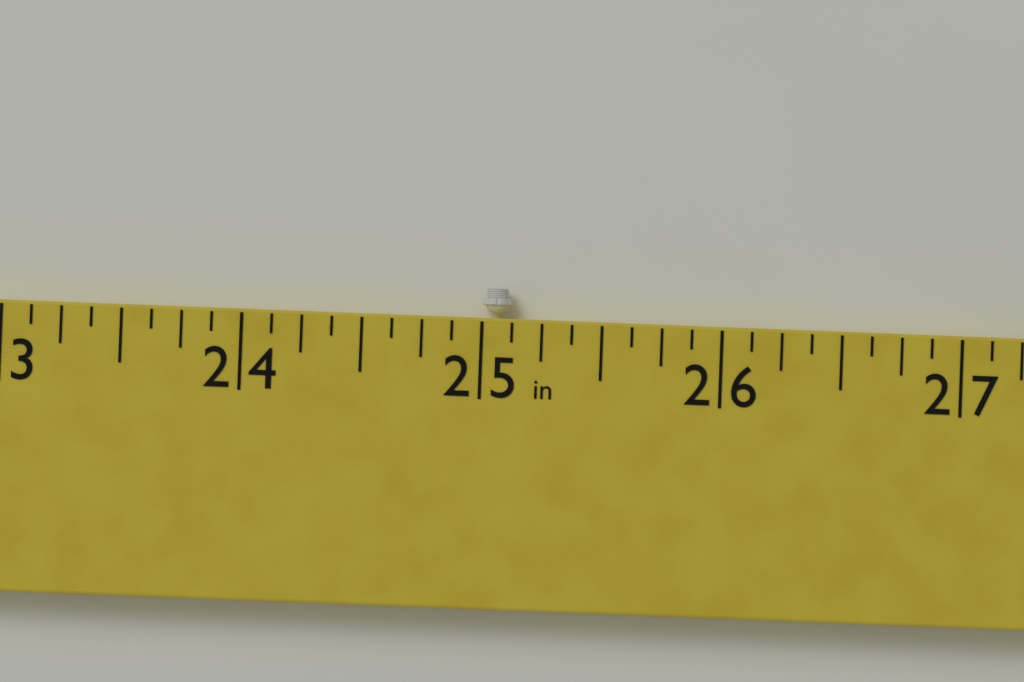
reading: 25.125 in
